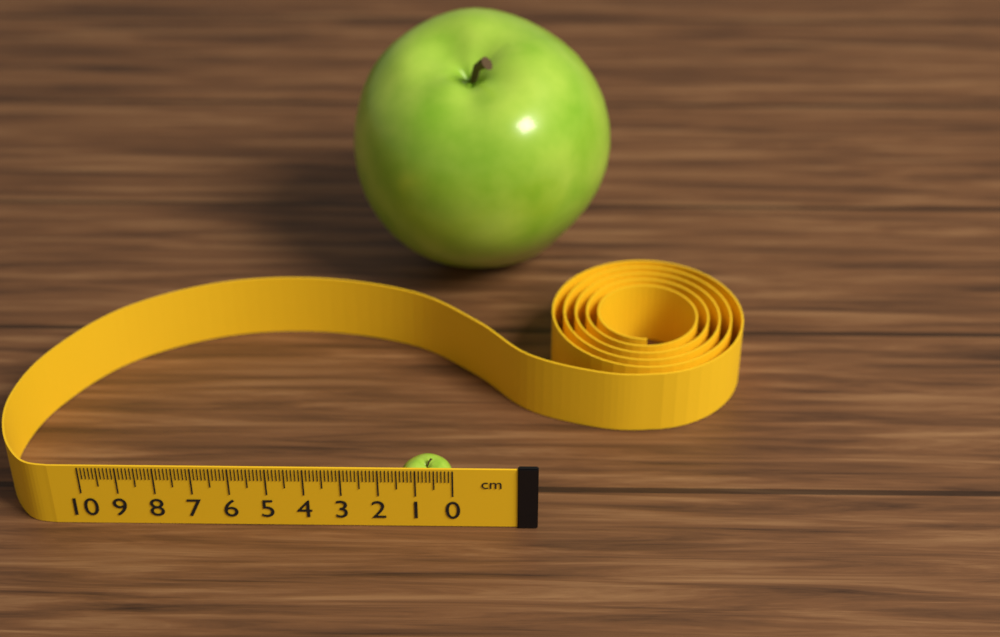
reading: 1.5 cm
